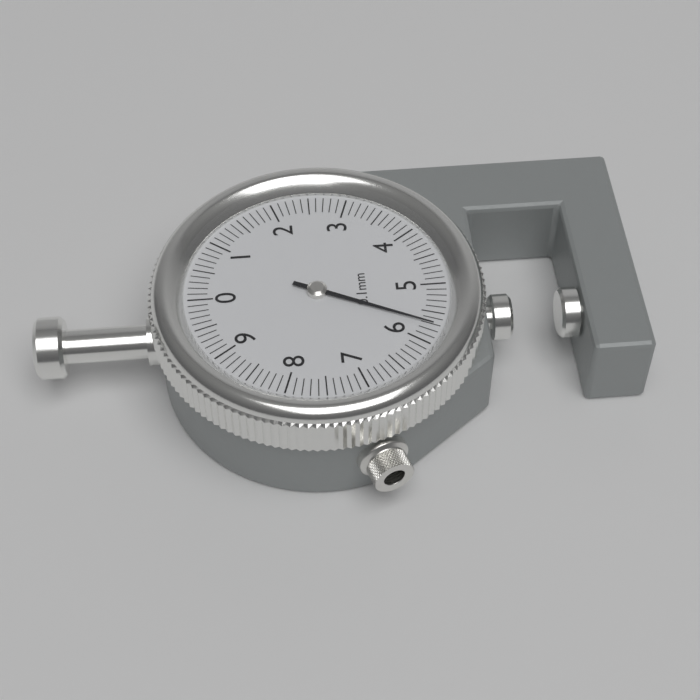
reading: 5.7 mm
